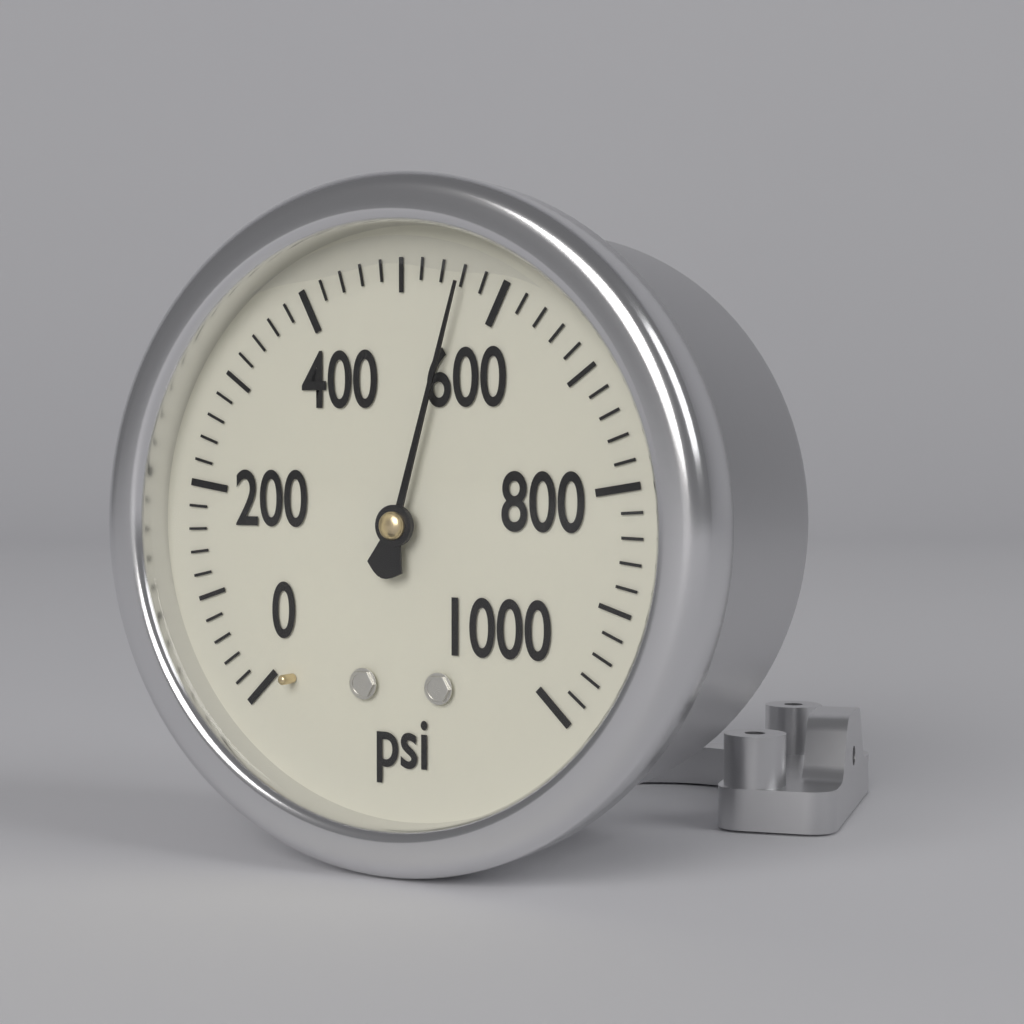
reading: 560 psi
